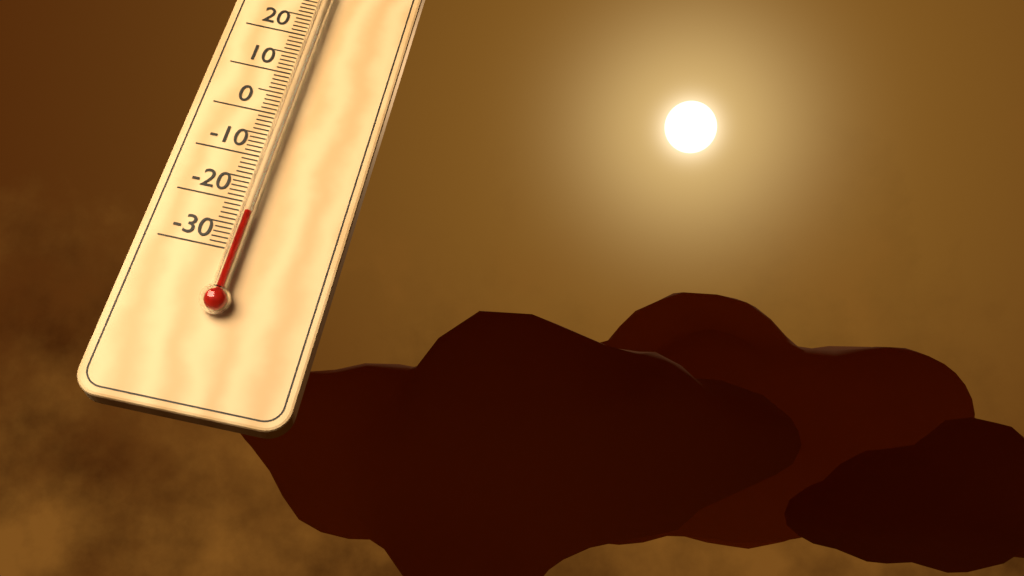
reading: -23 °C
